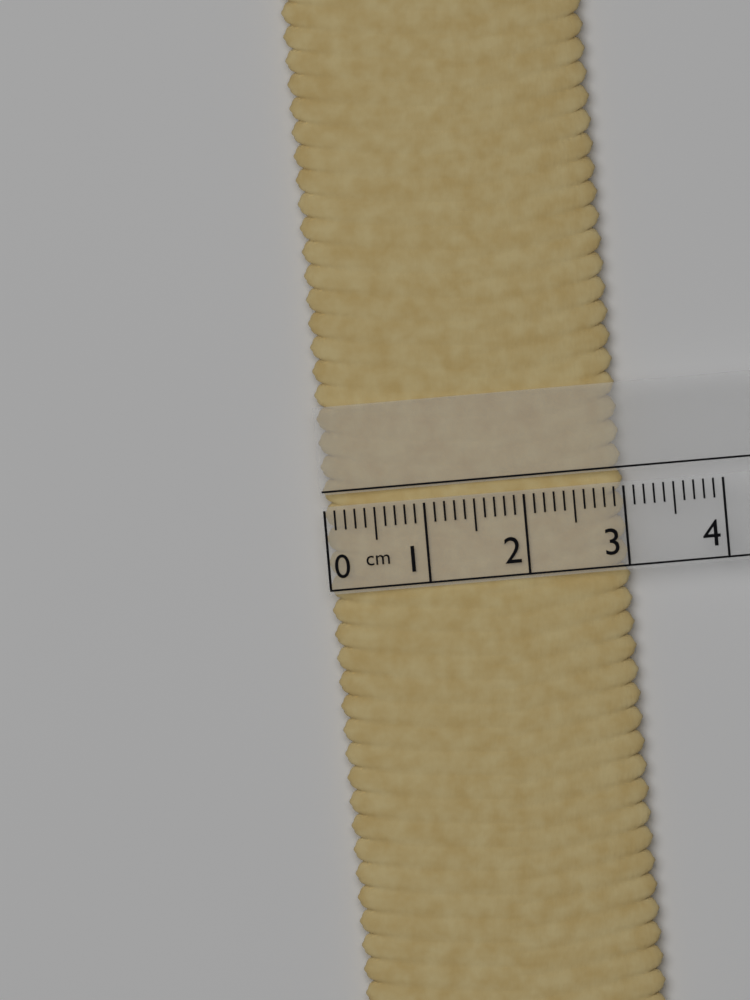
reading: 3.0 cm
